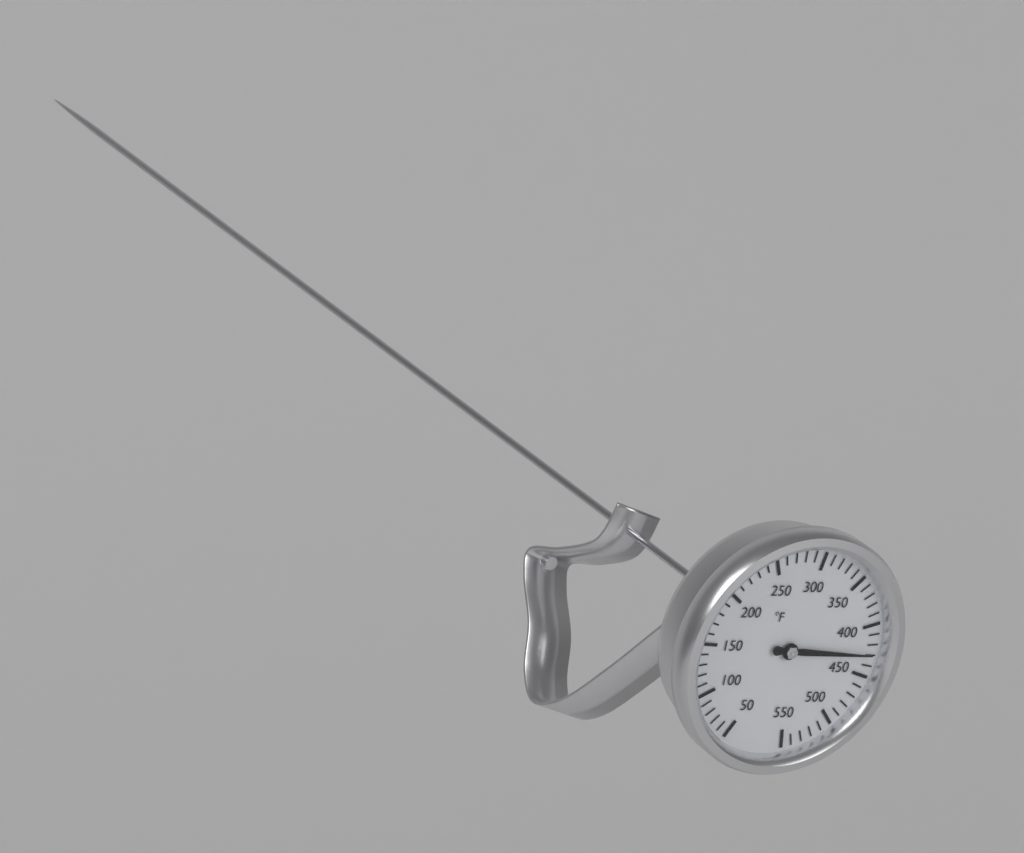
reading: 430 °F
